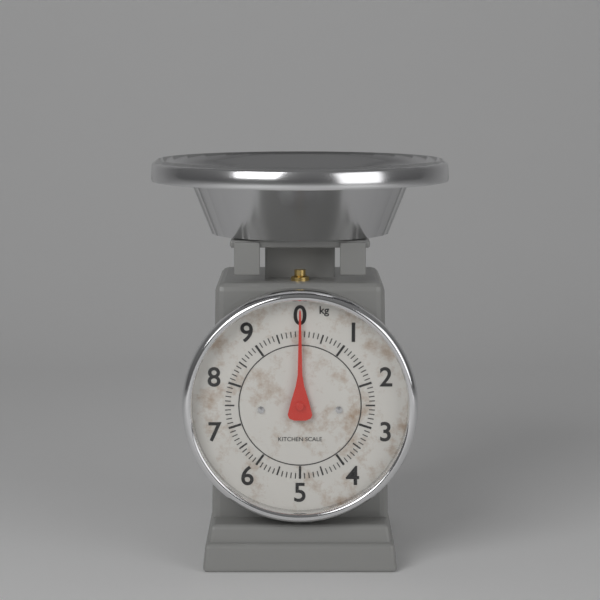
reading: 0.0 kg
